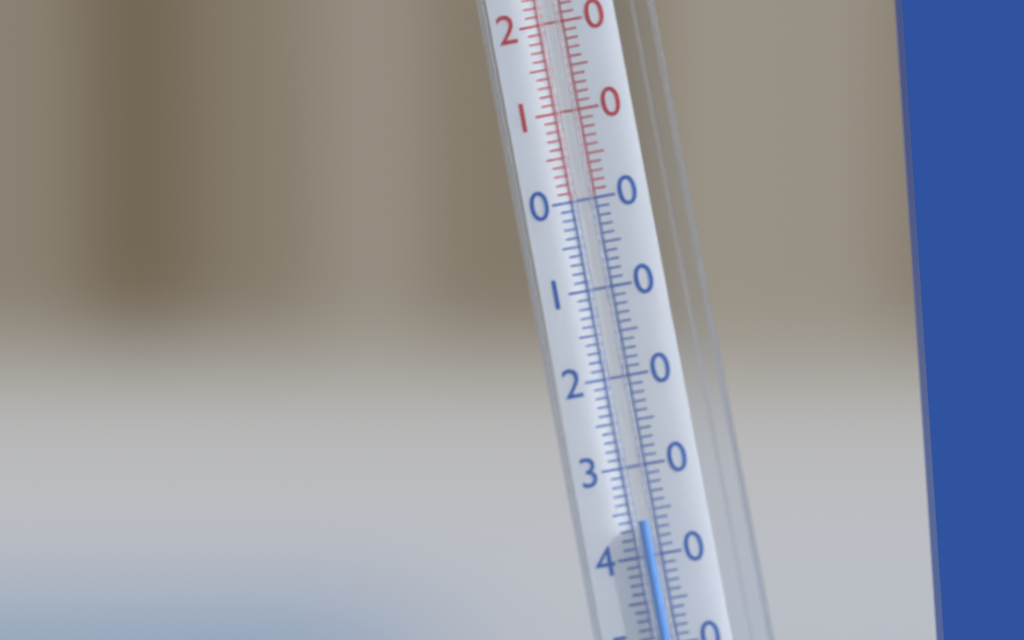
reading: -36 °C
